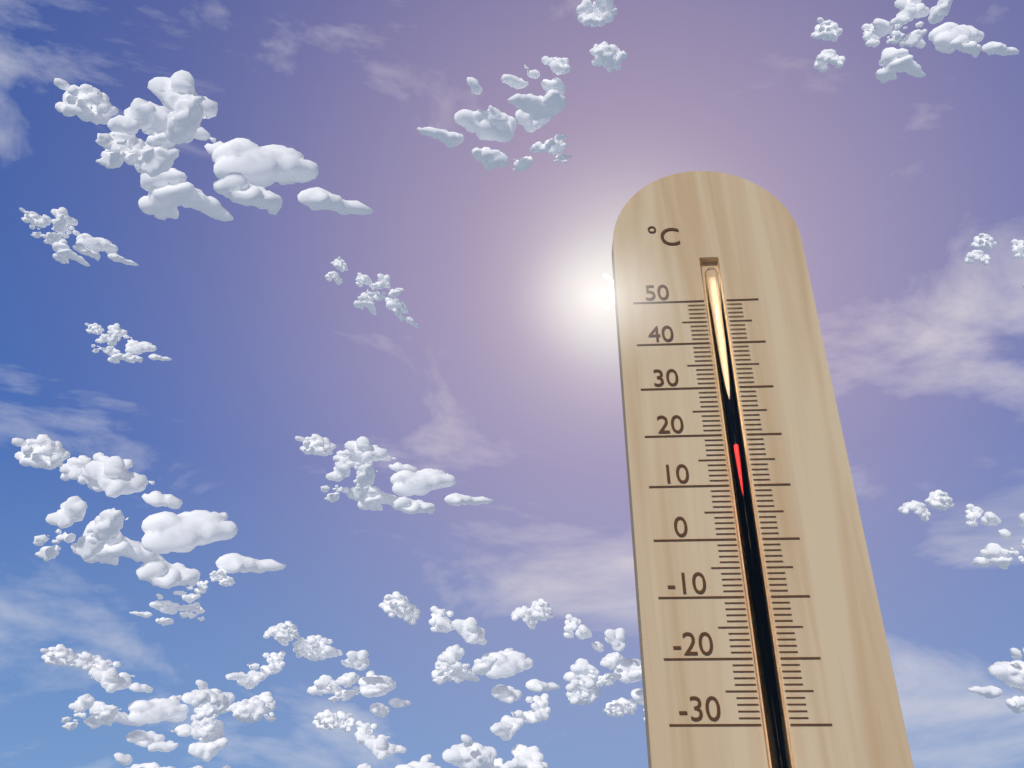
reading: 18 °C
